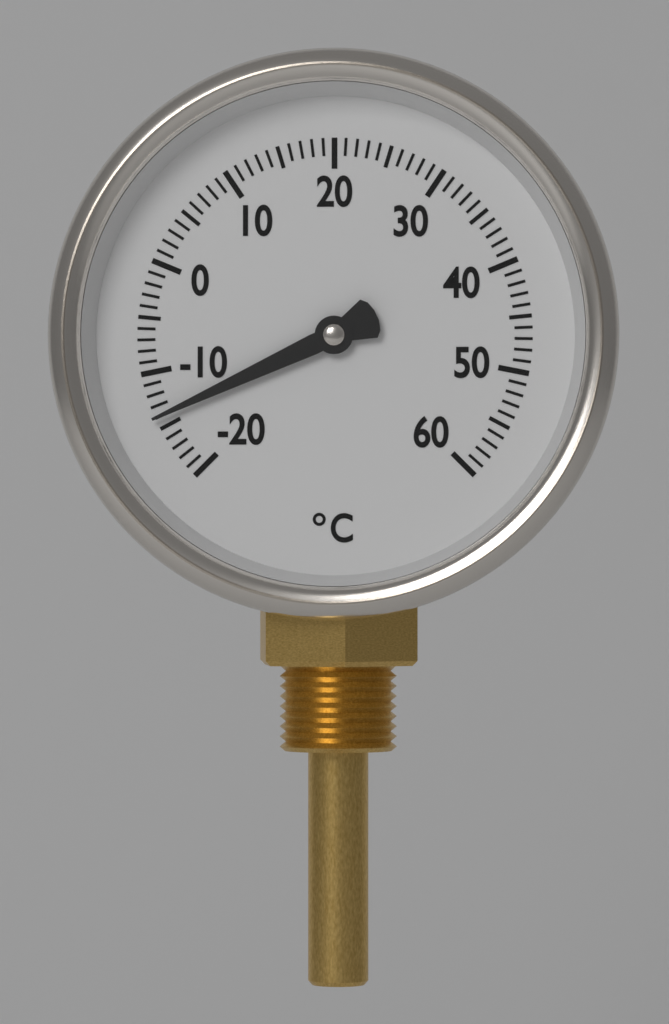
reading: -14 °C
